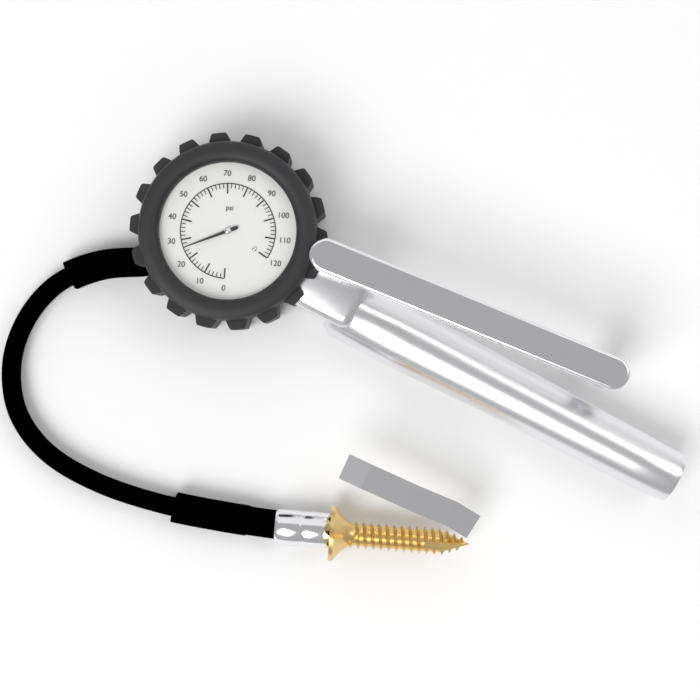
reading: 26 psi
